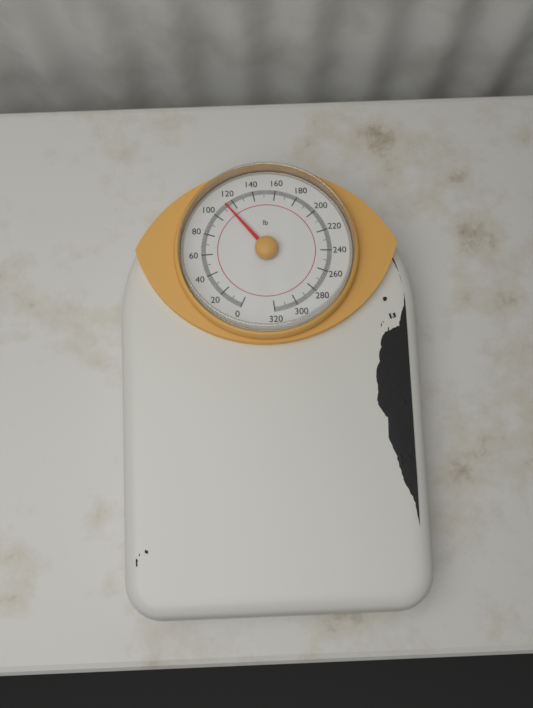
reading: 113 lb
